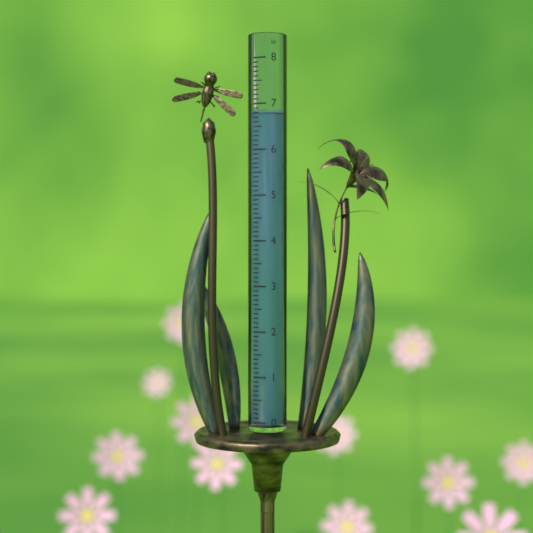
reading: 6.8 in
